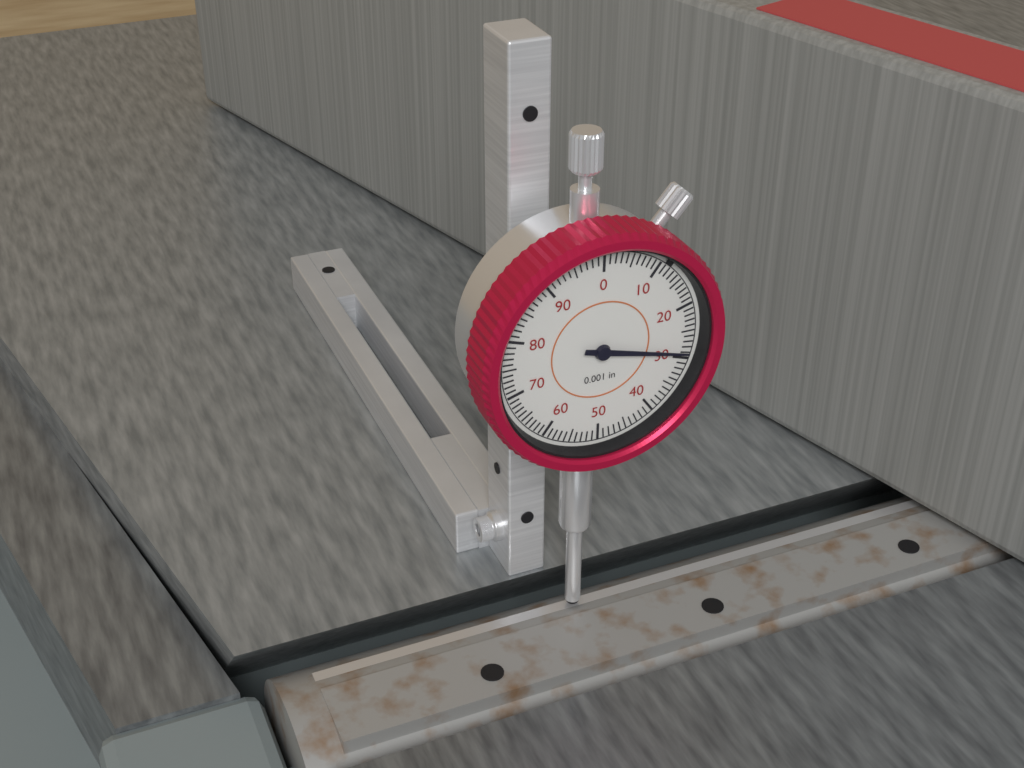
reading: 0.029 in
